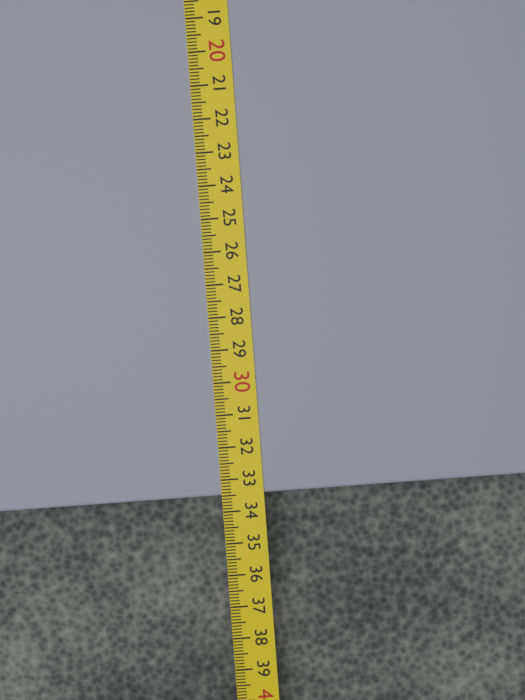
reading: 33.5 cm
